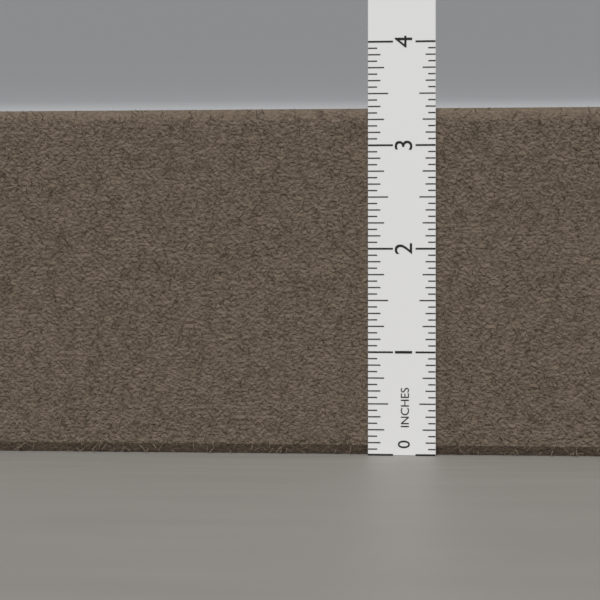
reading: 3.3750 in
